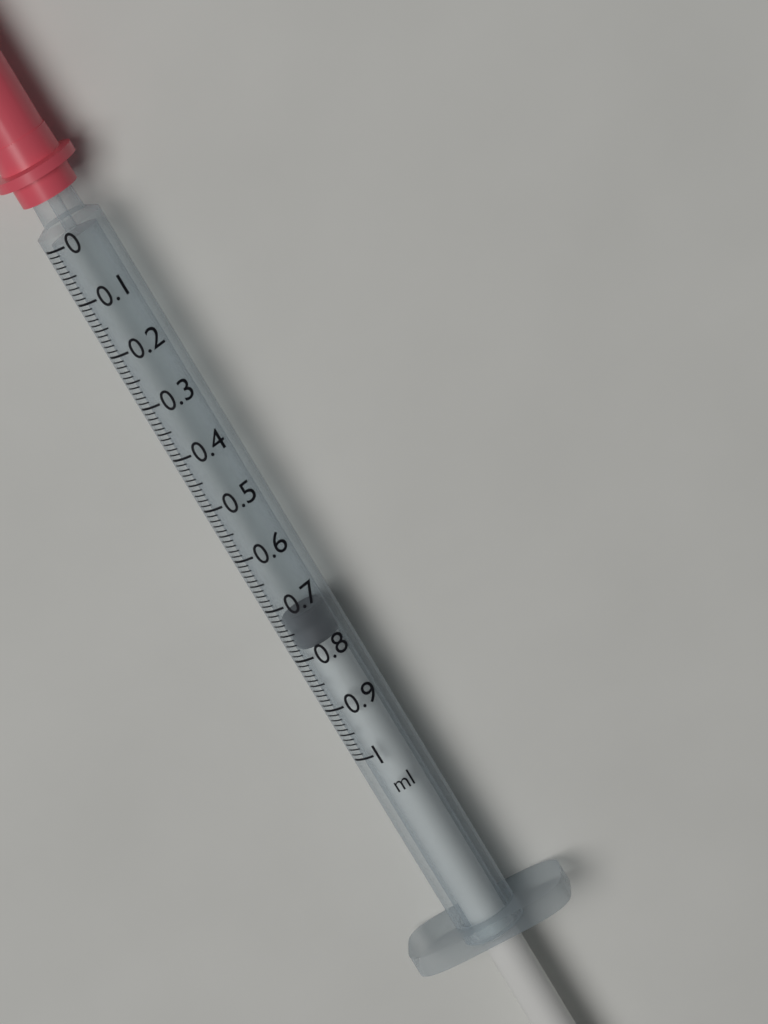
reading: 0.73 ml
